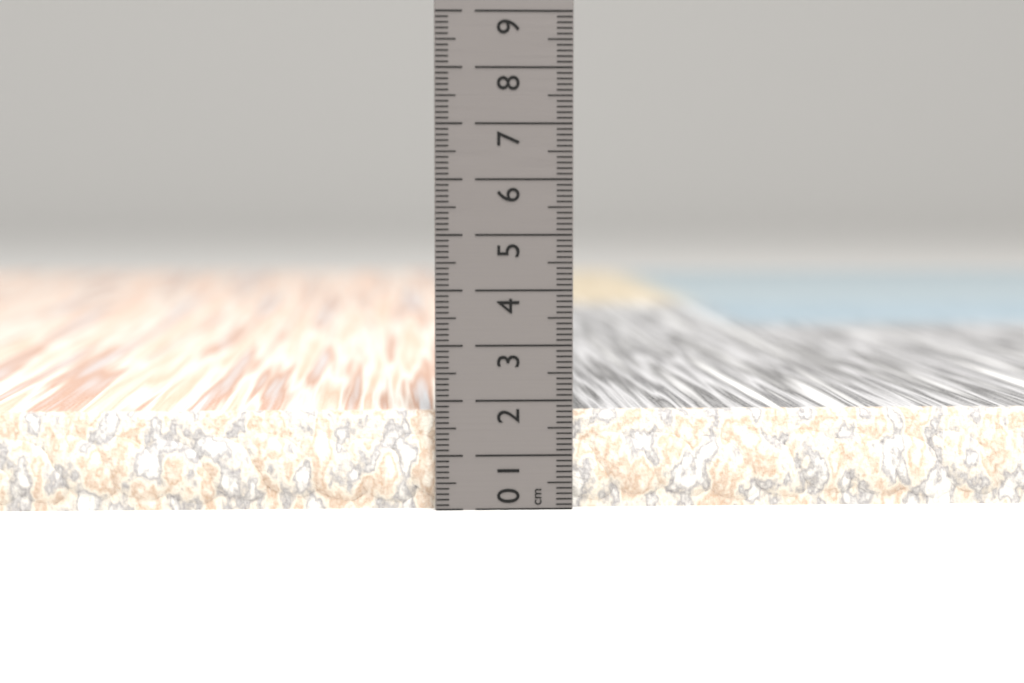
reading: 1.8 cm
